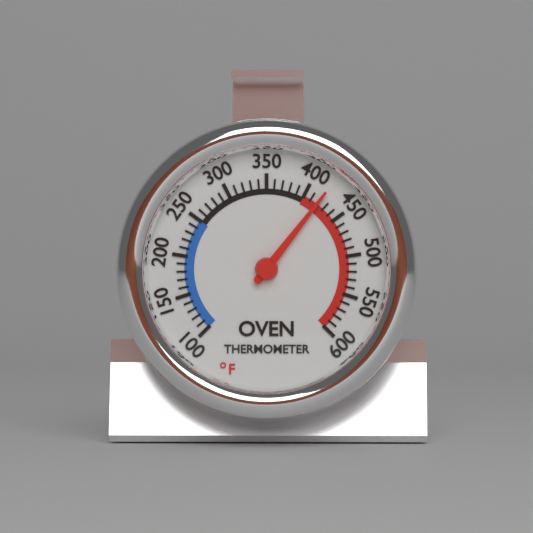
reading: 420 °F
